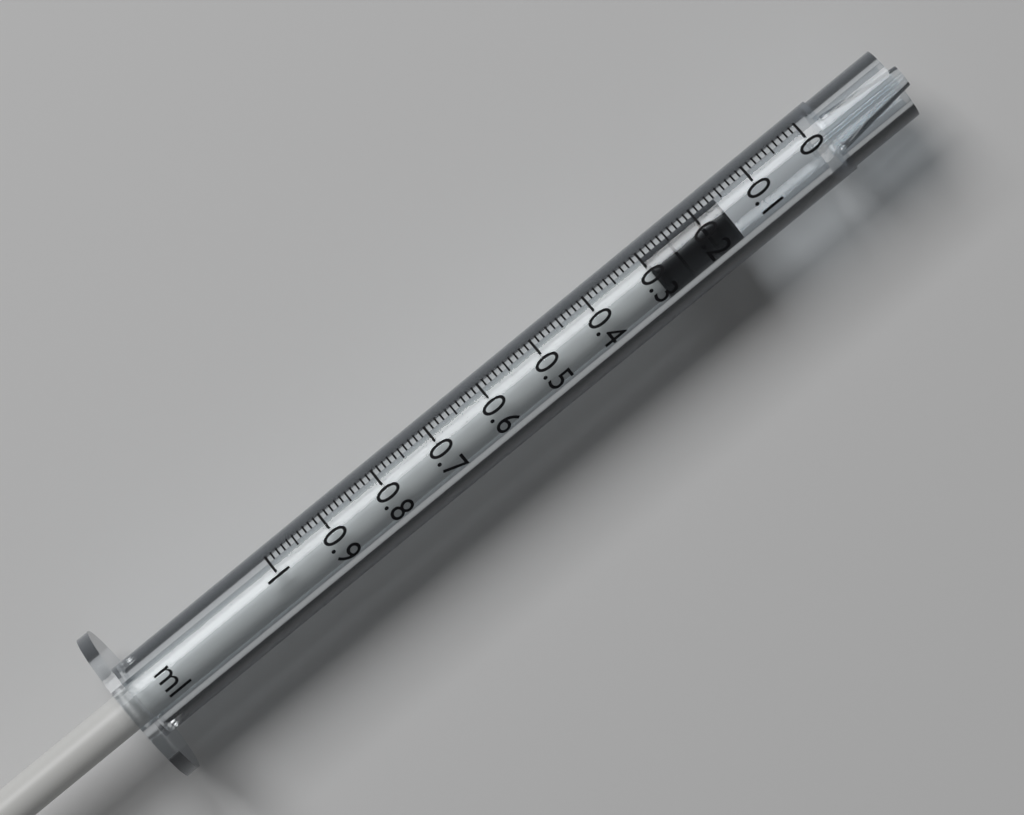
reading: 0.16 ml
